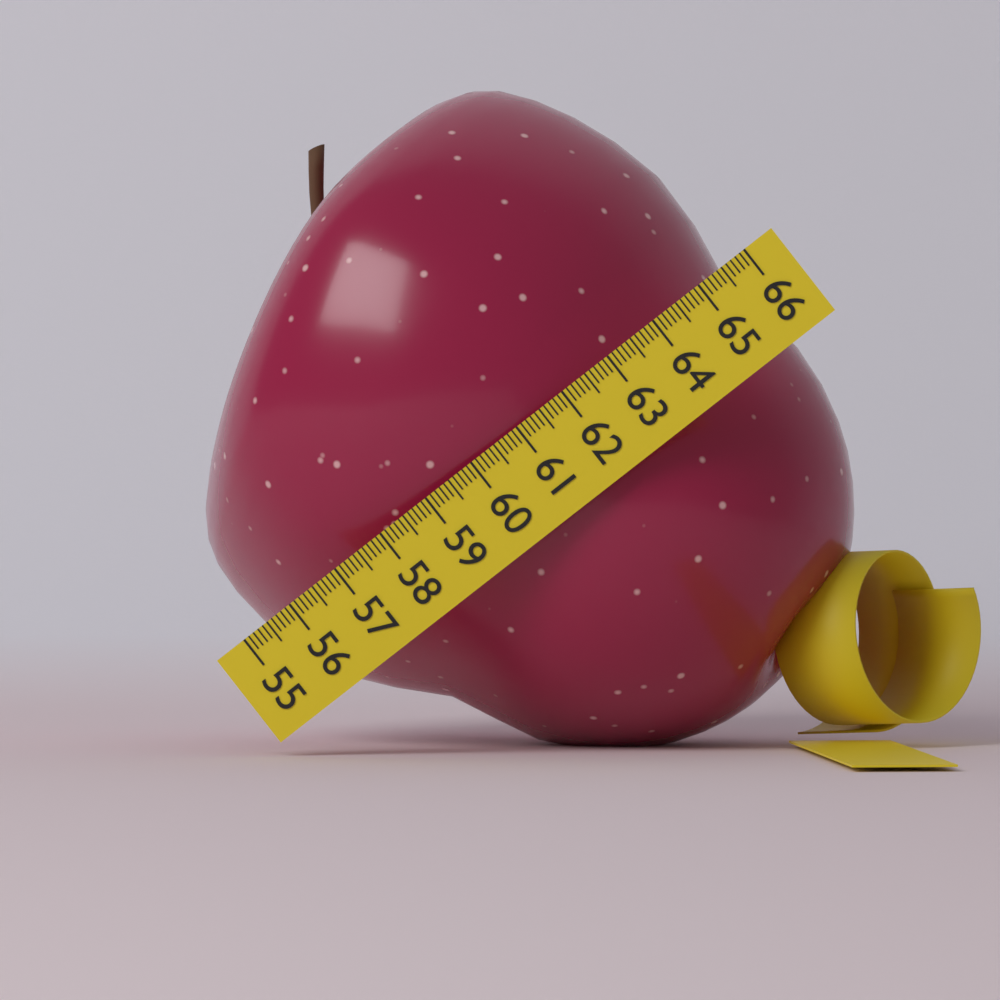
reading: 65.6 (no unit)
